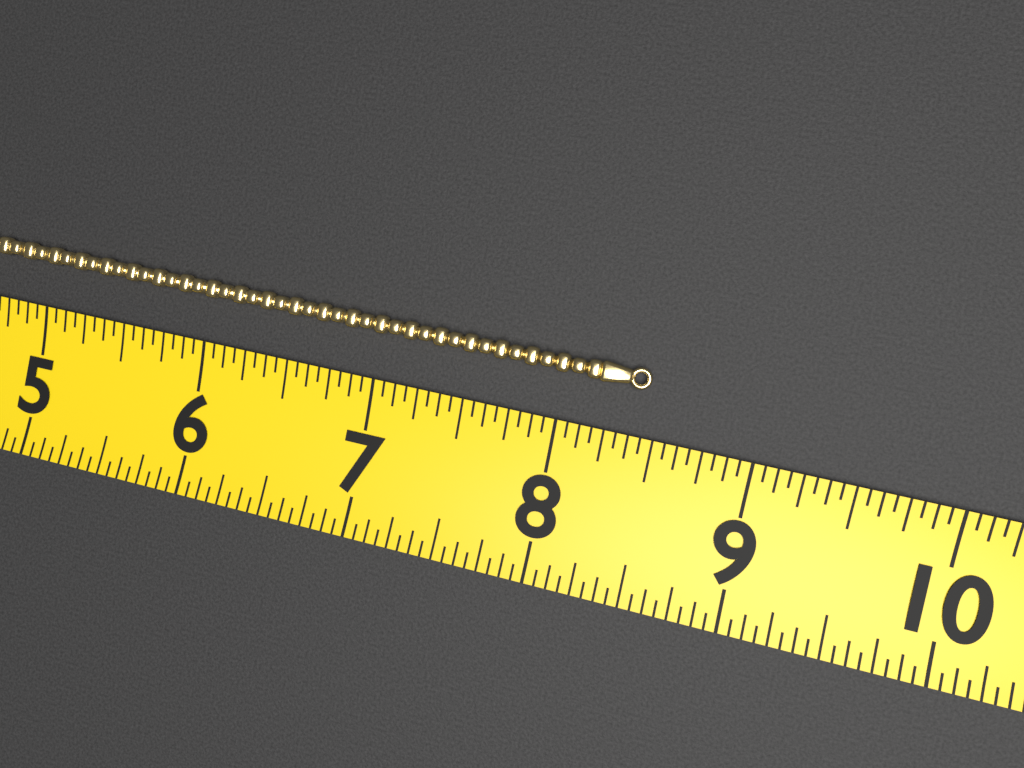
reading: 8.4375 (no unit)
